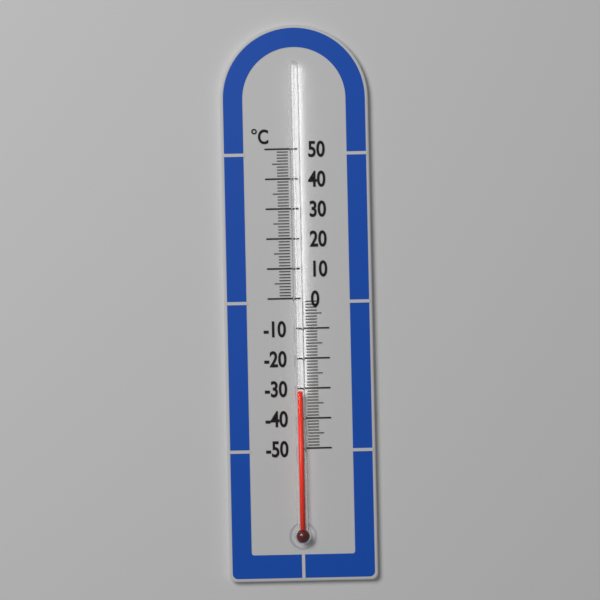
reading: -31 °C
